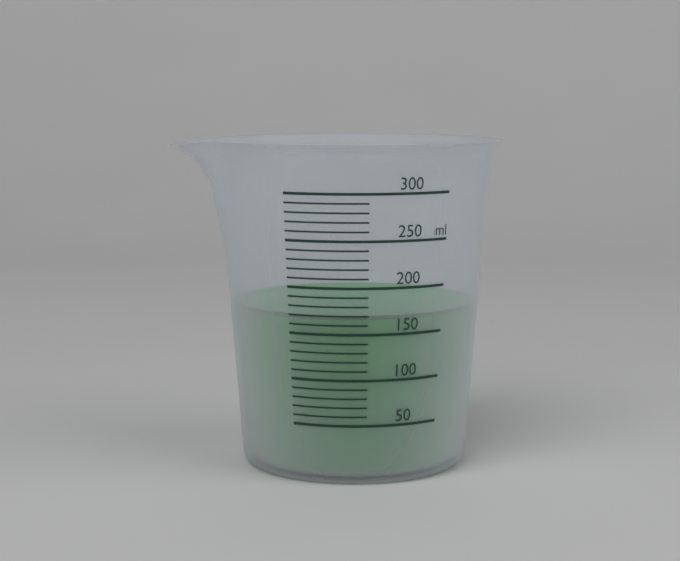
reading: 170 ml
